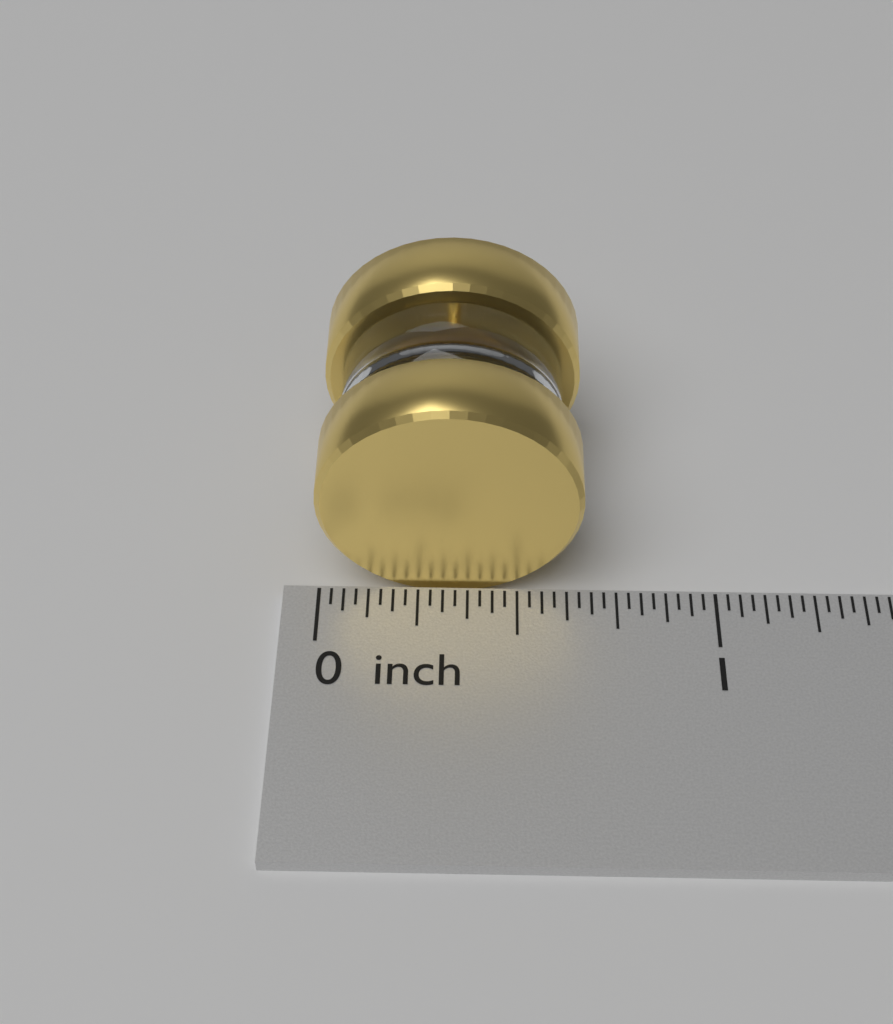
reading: 0.65625 inch
